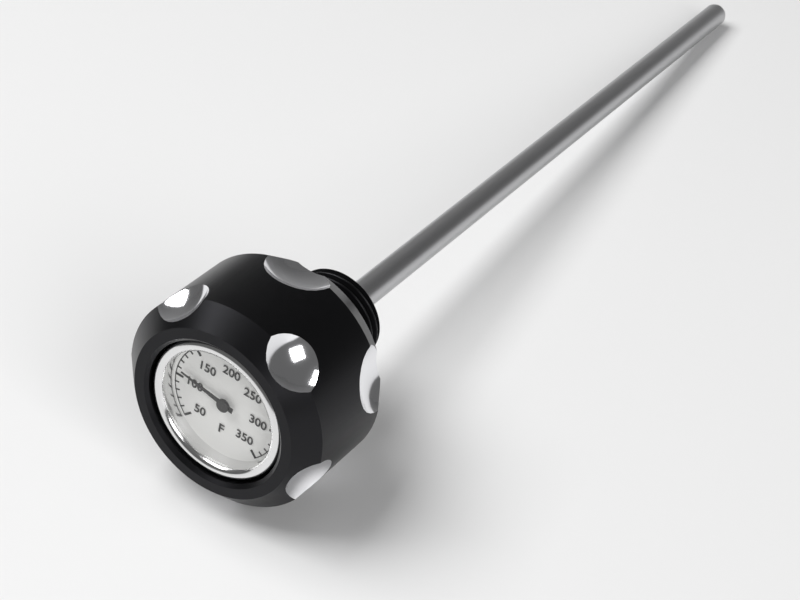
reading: 110 °F
